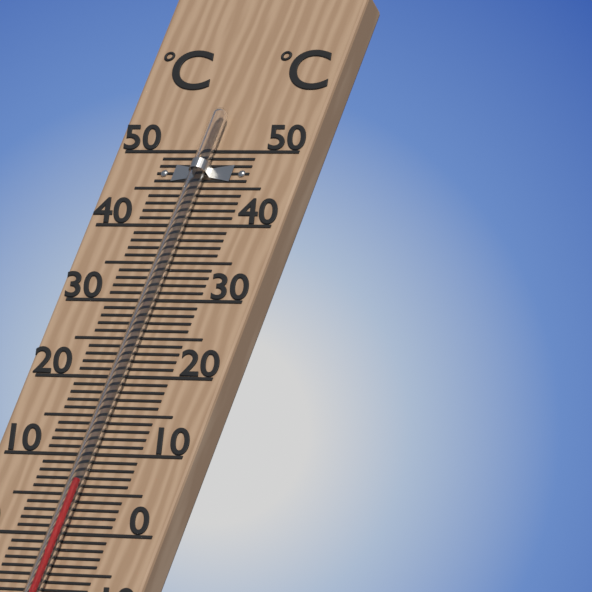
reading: 6 °C
